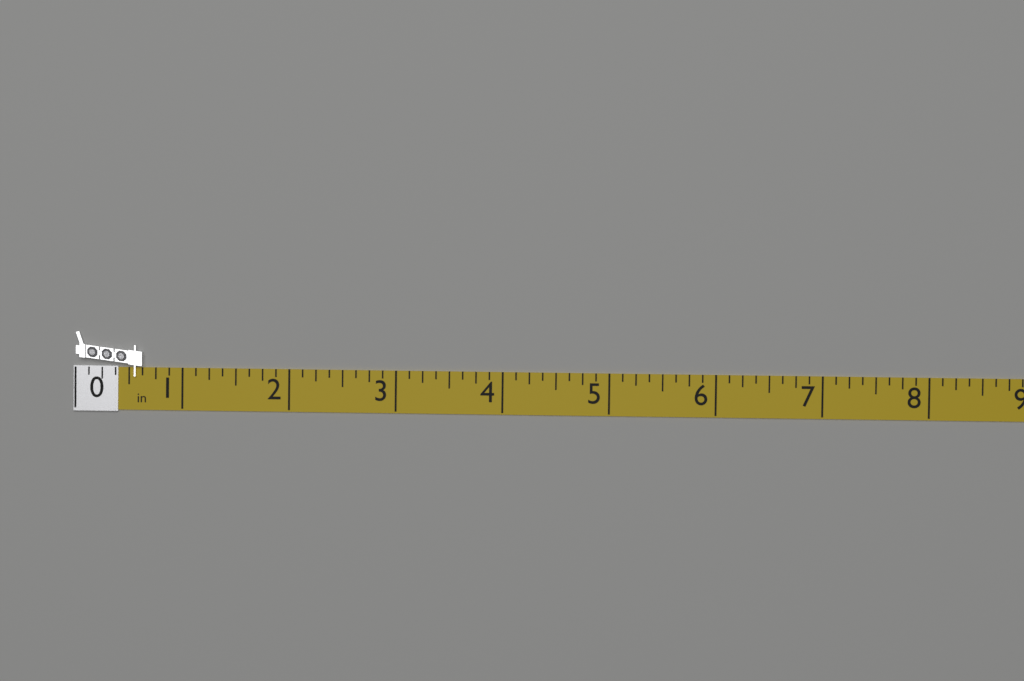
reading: 0.625 in
